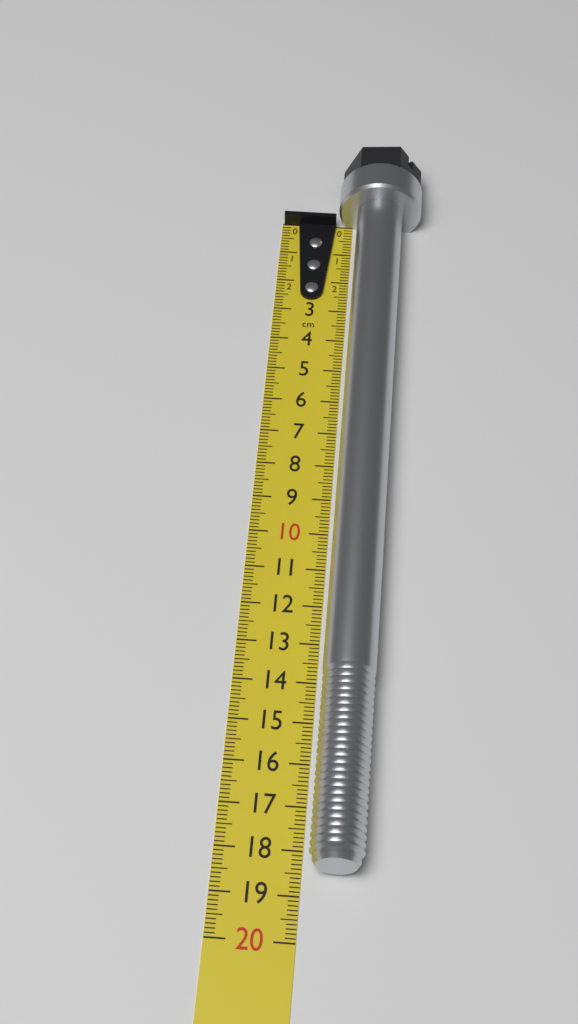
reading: 18.5 cm
